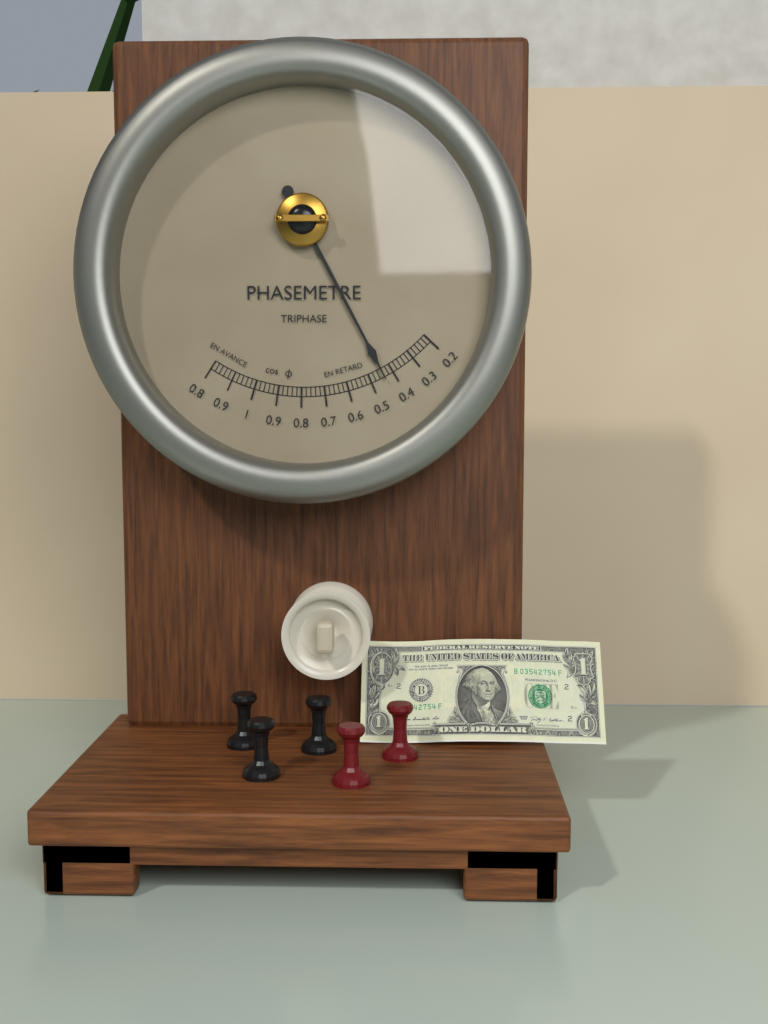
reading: 0.44 cos φ
